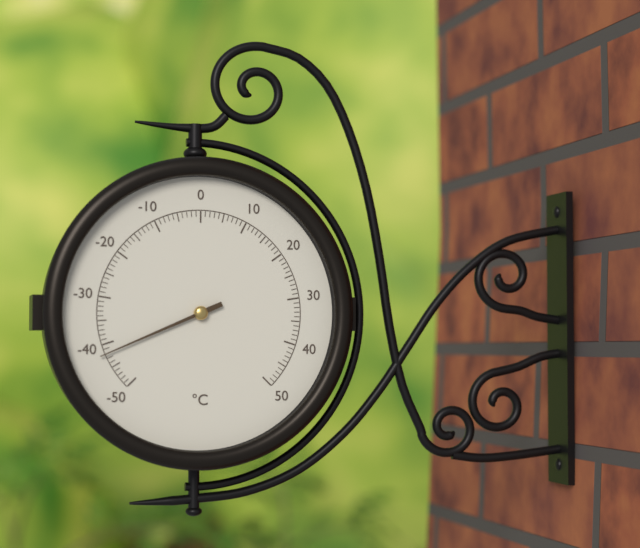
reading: -42 °C
